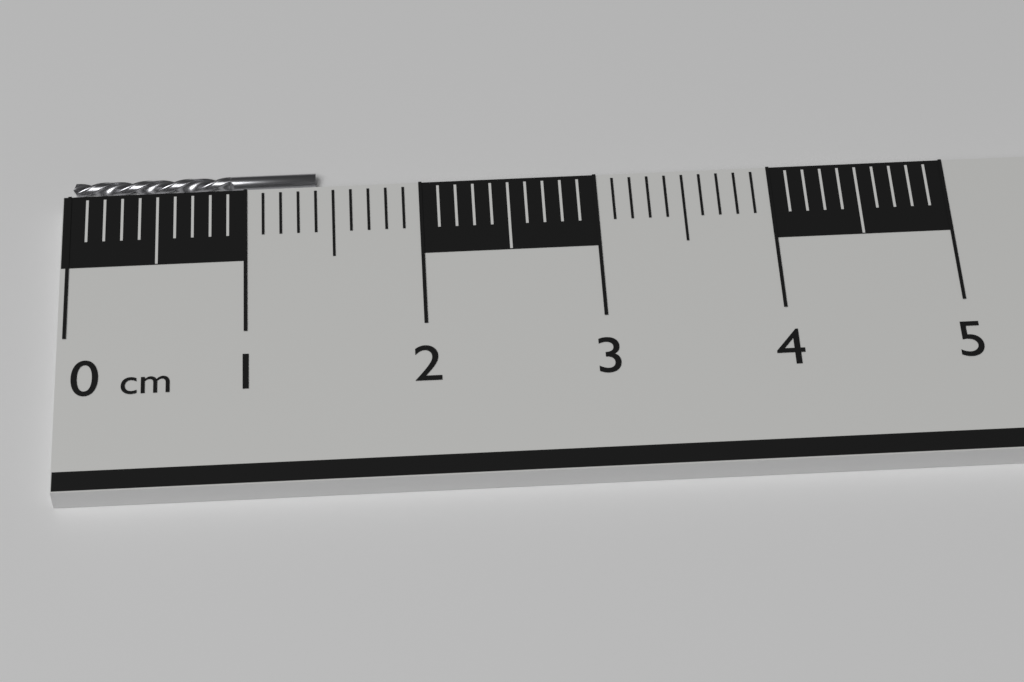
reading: 1.4 cm
